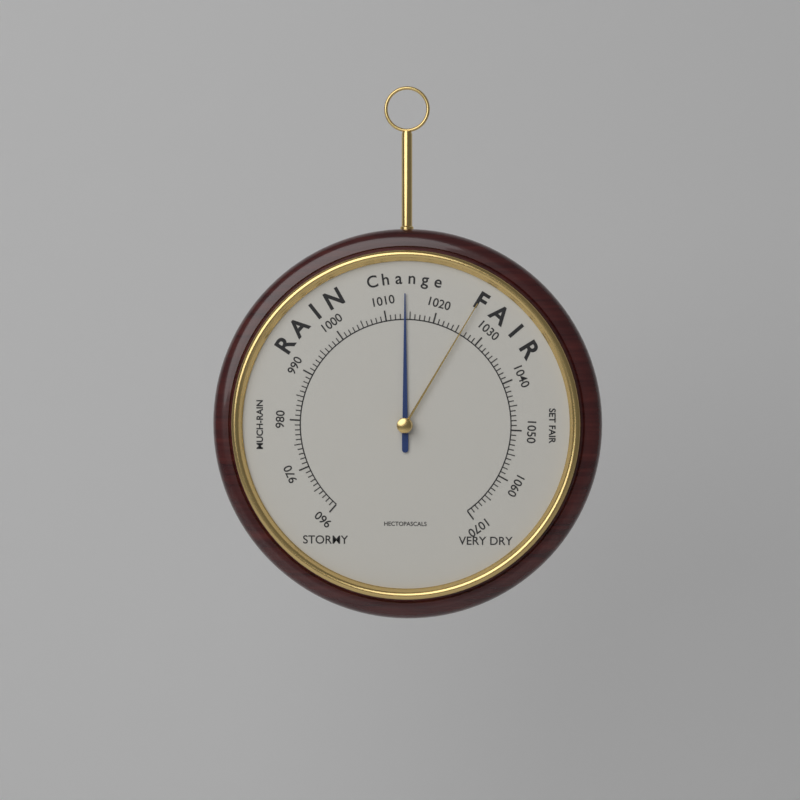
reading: 1014 hPa
